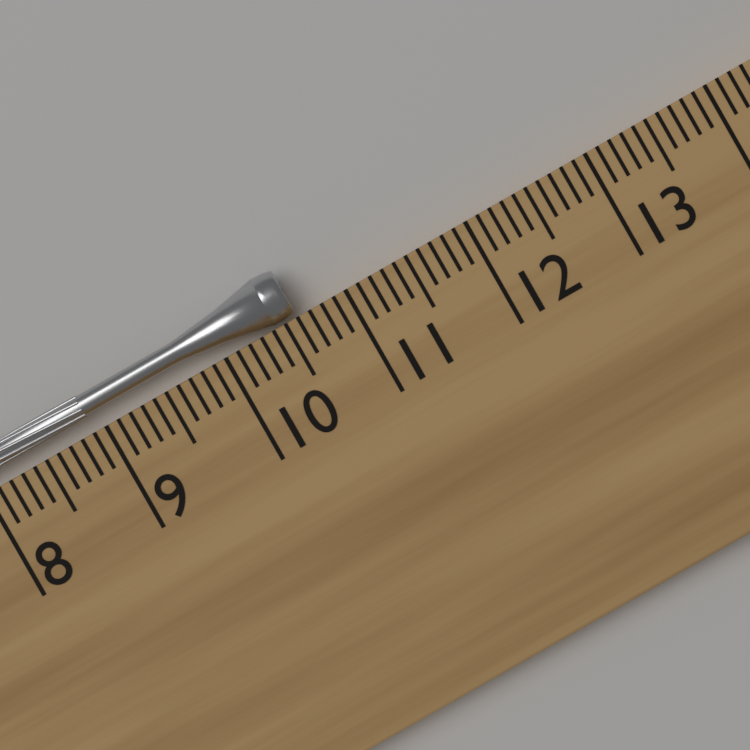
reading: 10.6 cm
